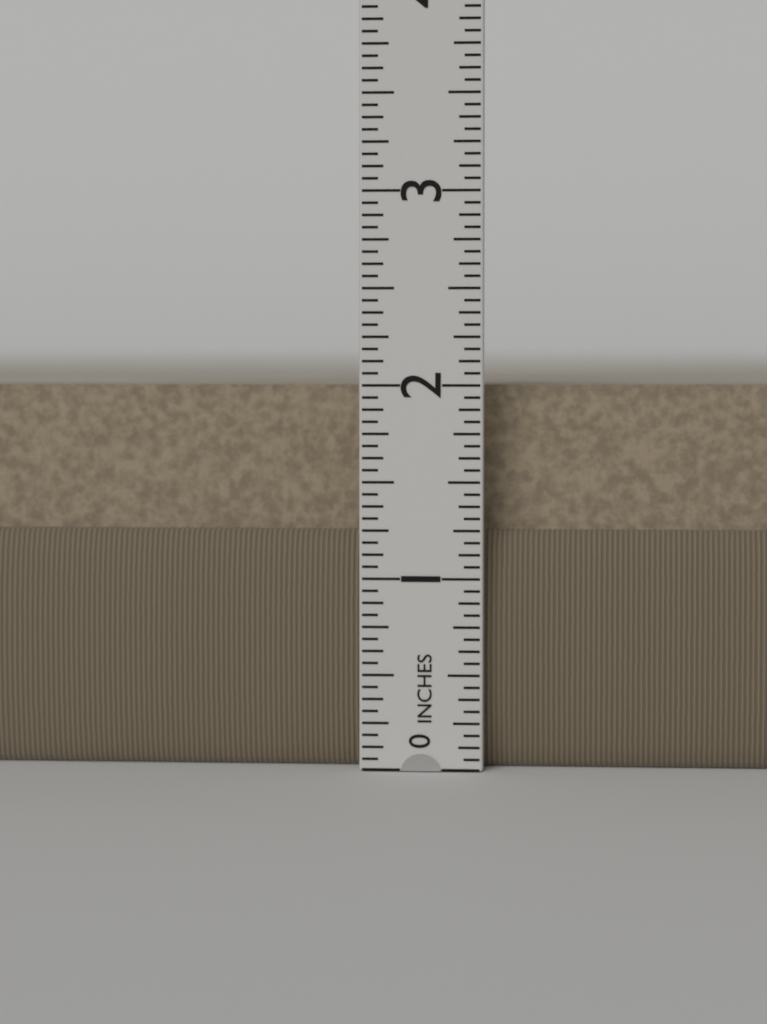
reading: 2.0000 in
